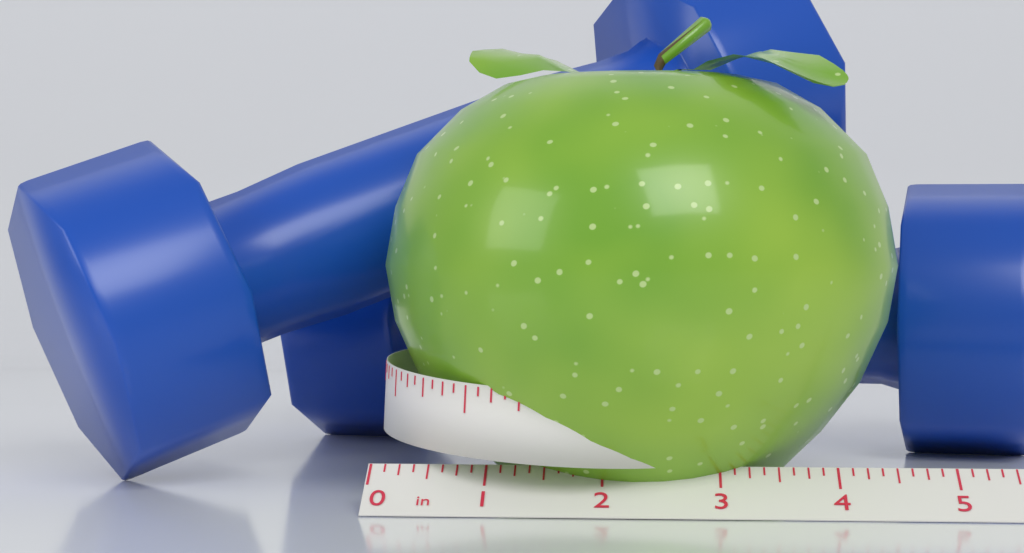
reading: 4.625 in
